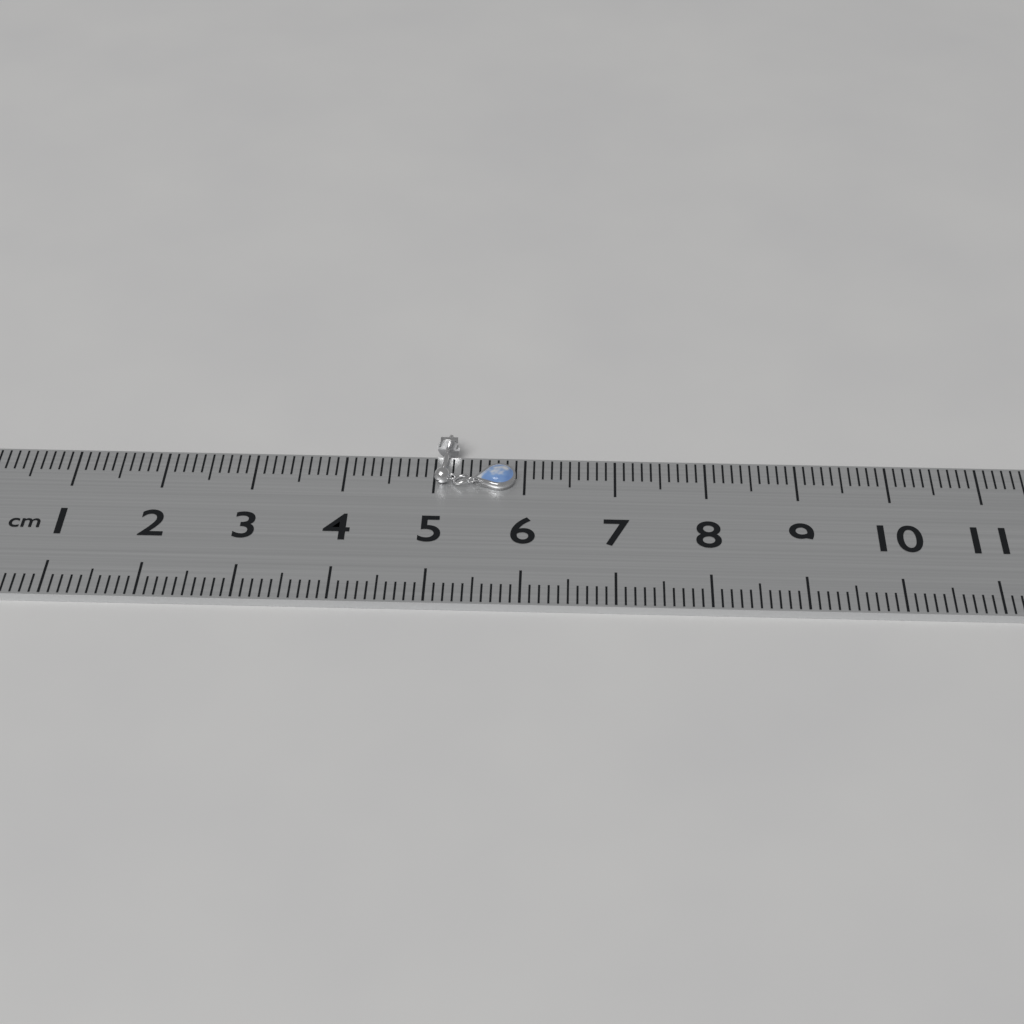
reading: 5.9 cm
